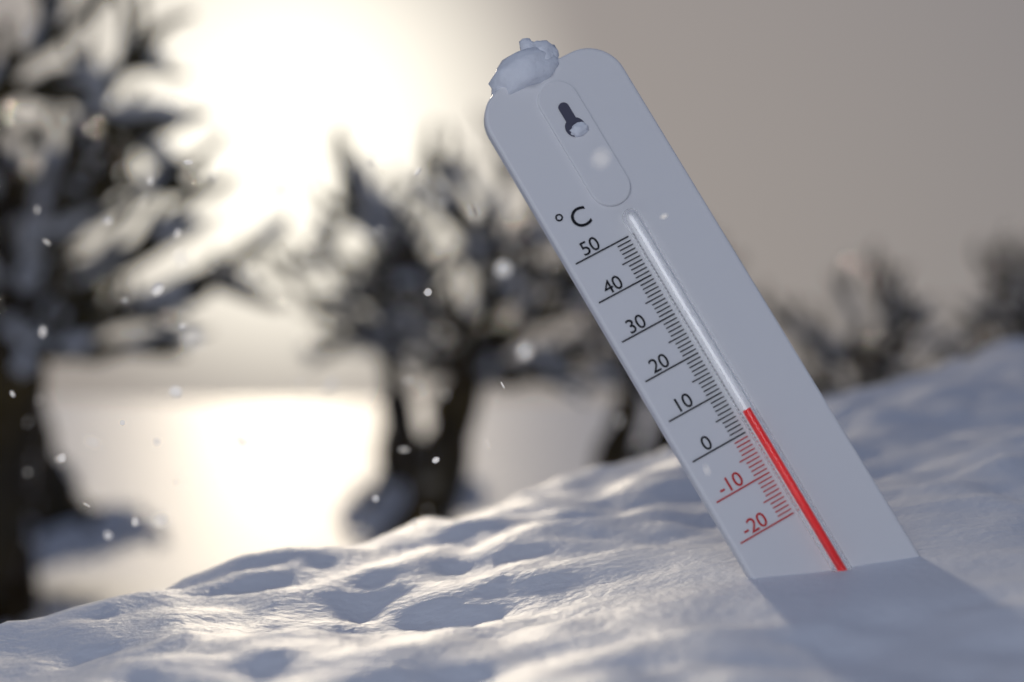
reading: 4 °C
